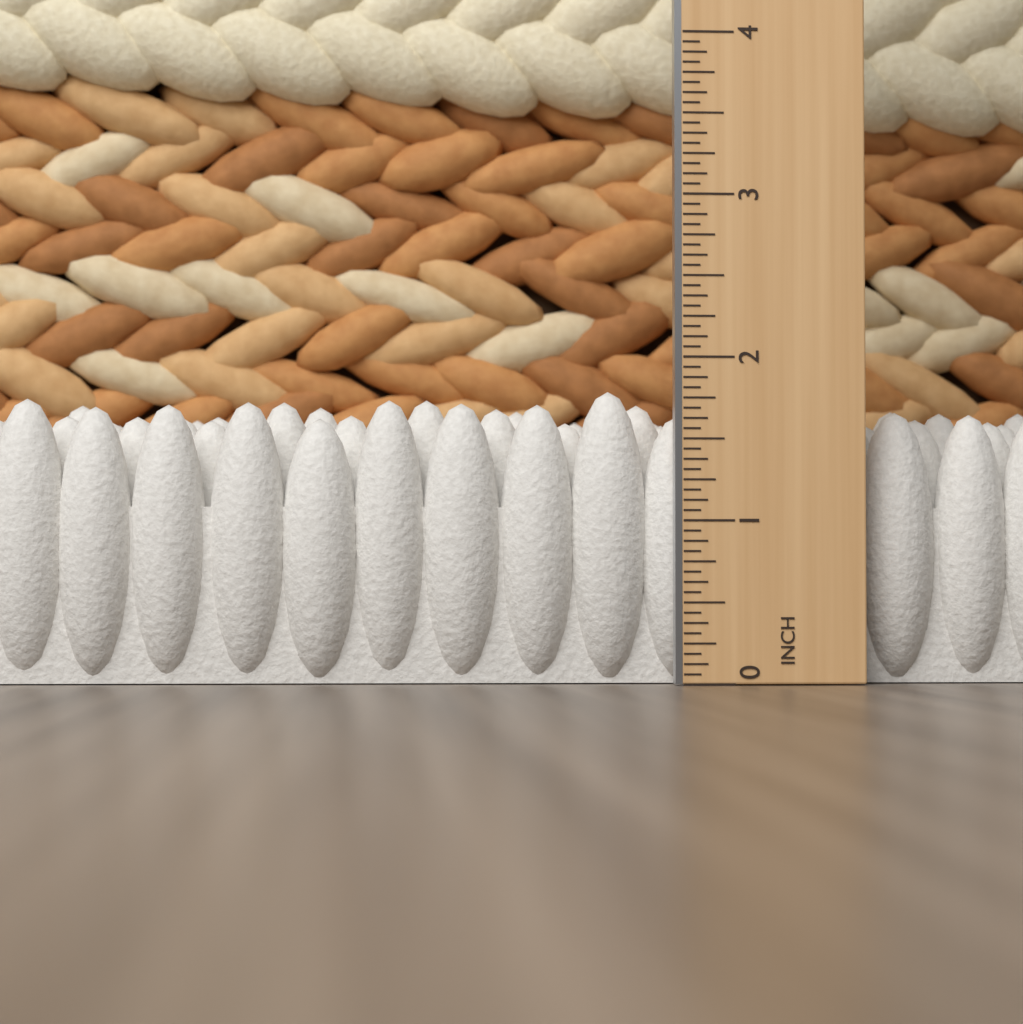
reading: 1.8125 in
